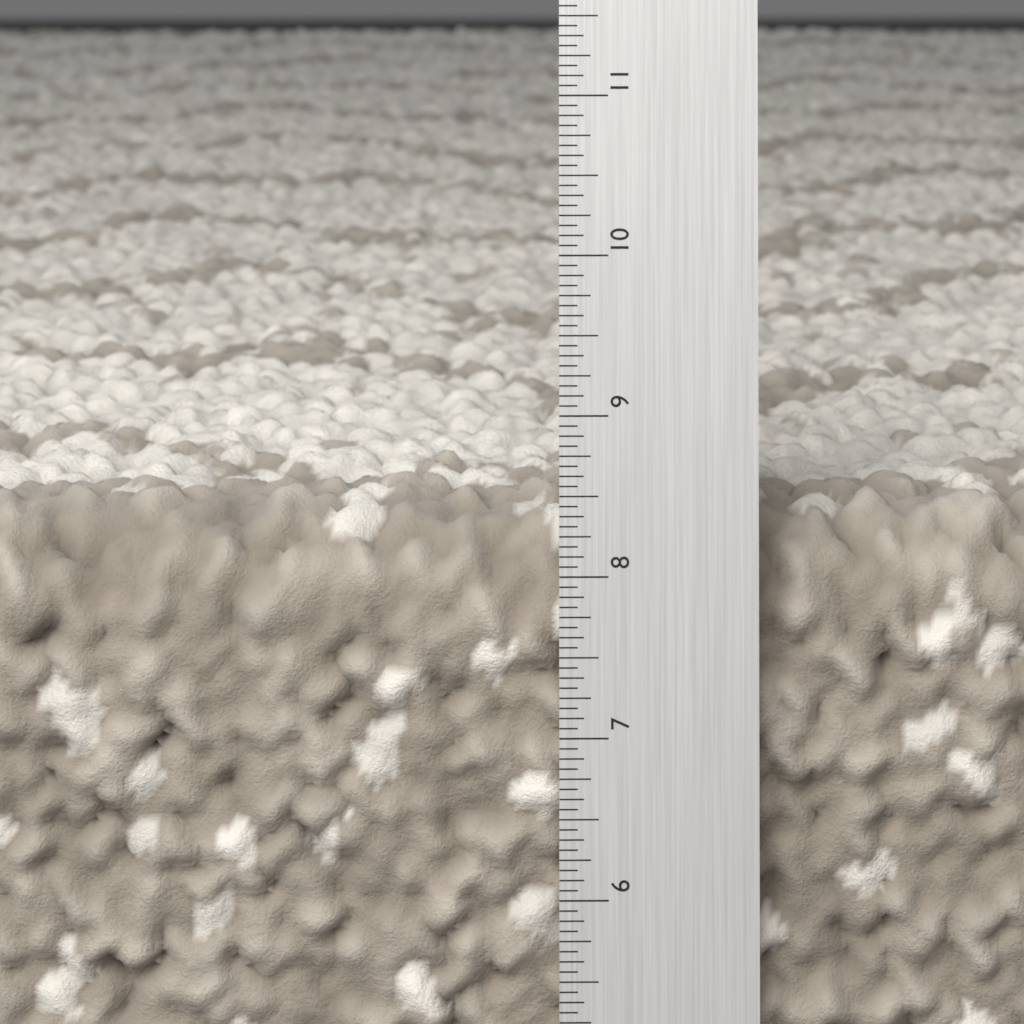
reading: 8.3750 in
